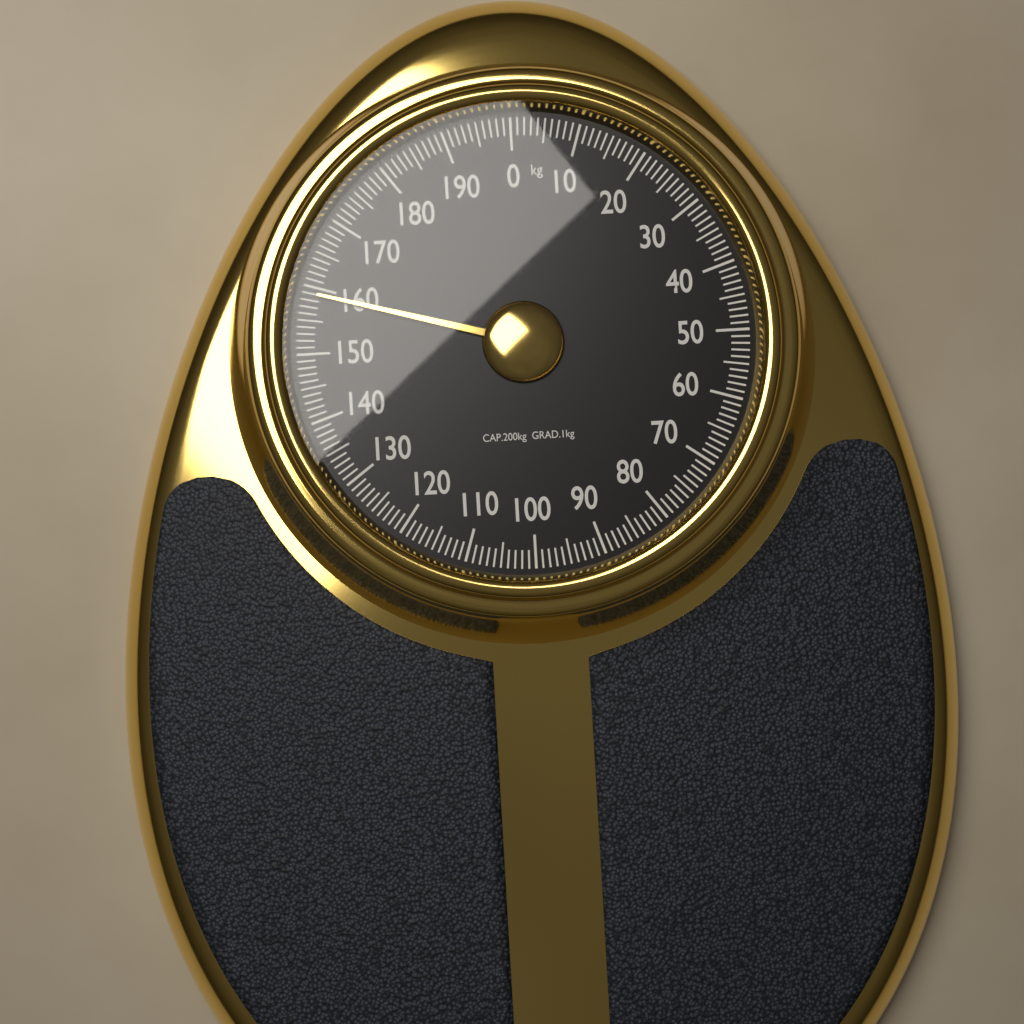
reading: 159 kg
